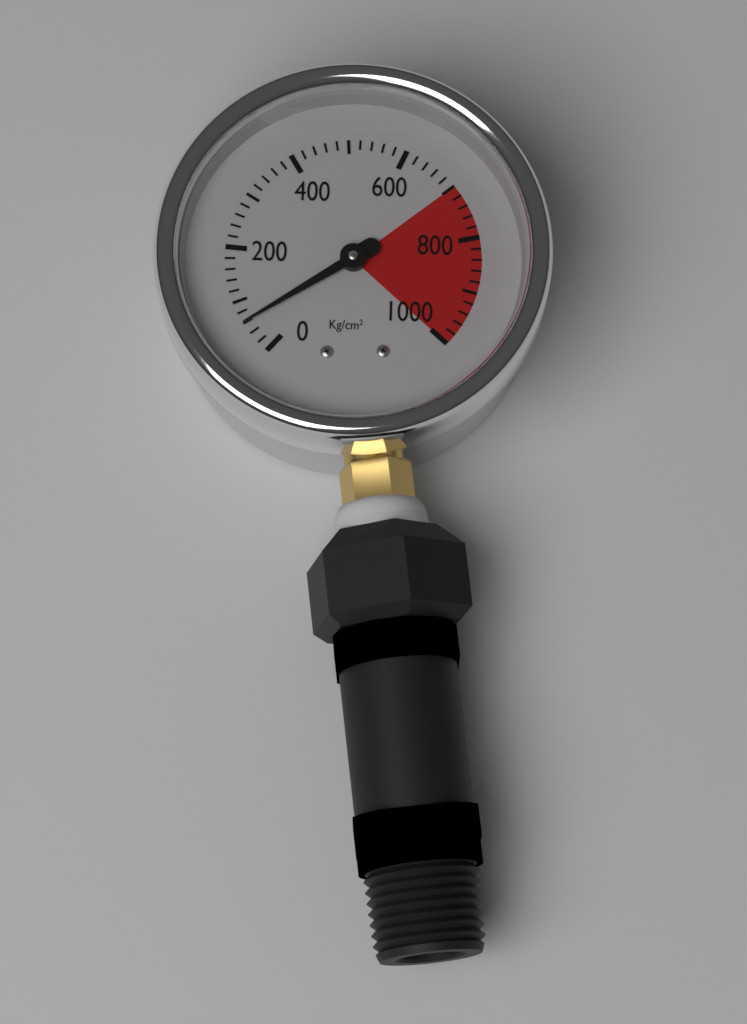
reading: 60 kg/cm²
